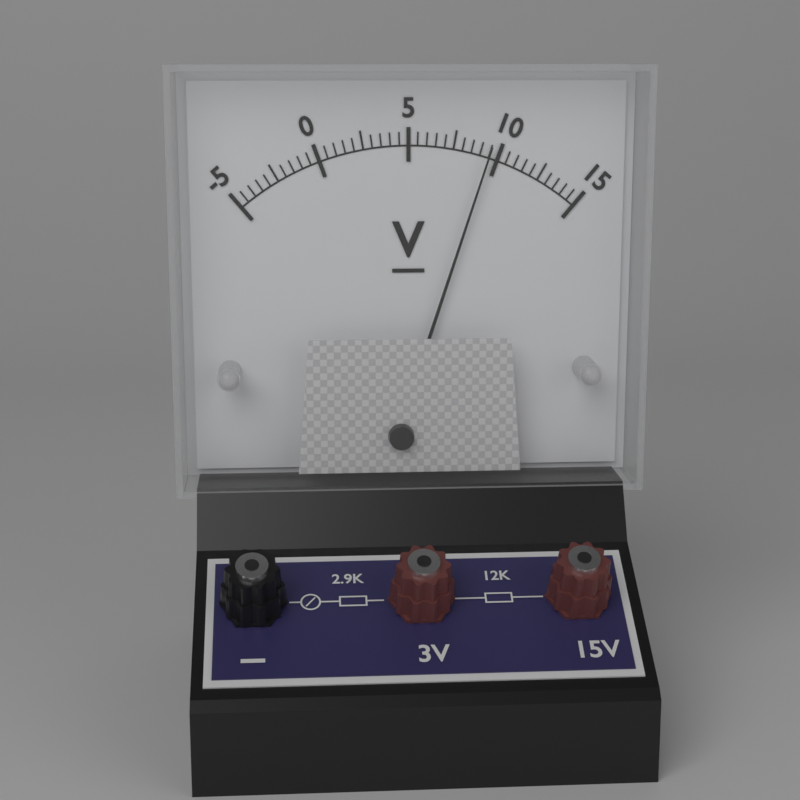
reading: 9.5 V
